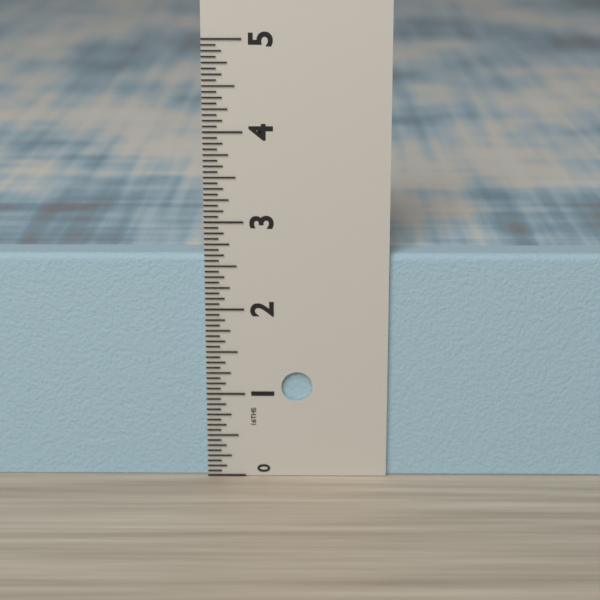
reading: 2.6250 in
